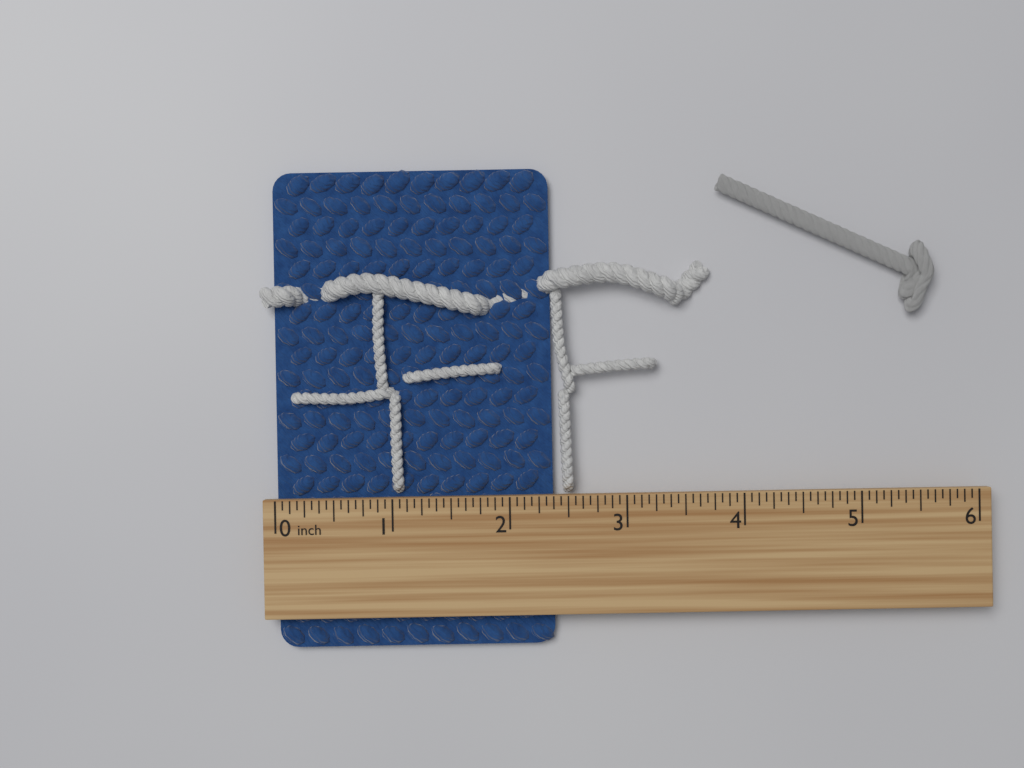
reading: 2.3750 inch
